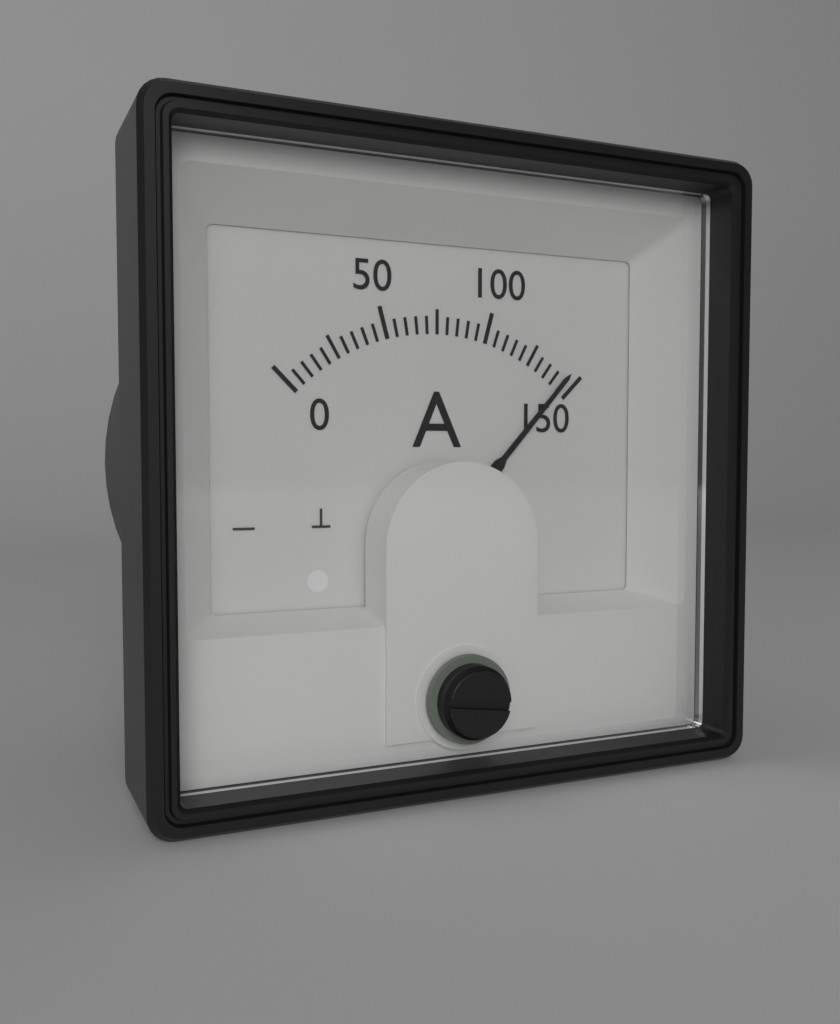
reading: 145 A
